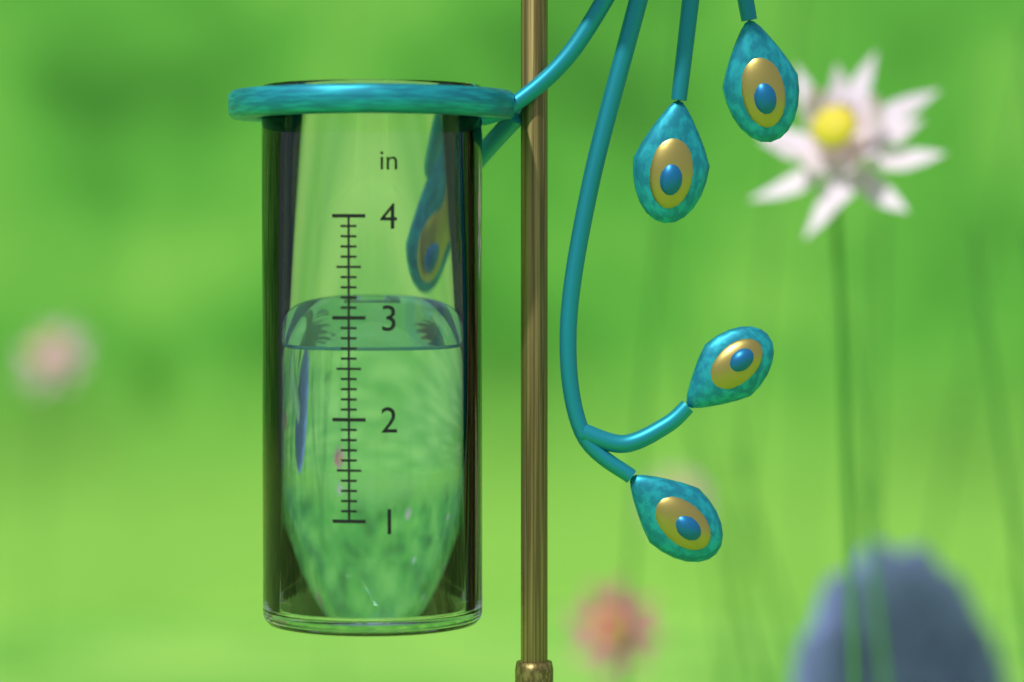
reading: 2.7 in
